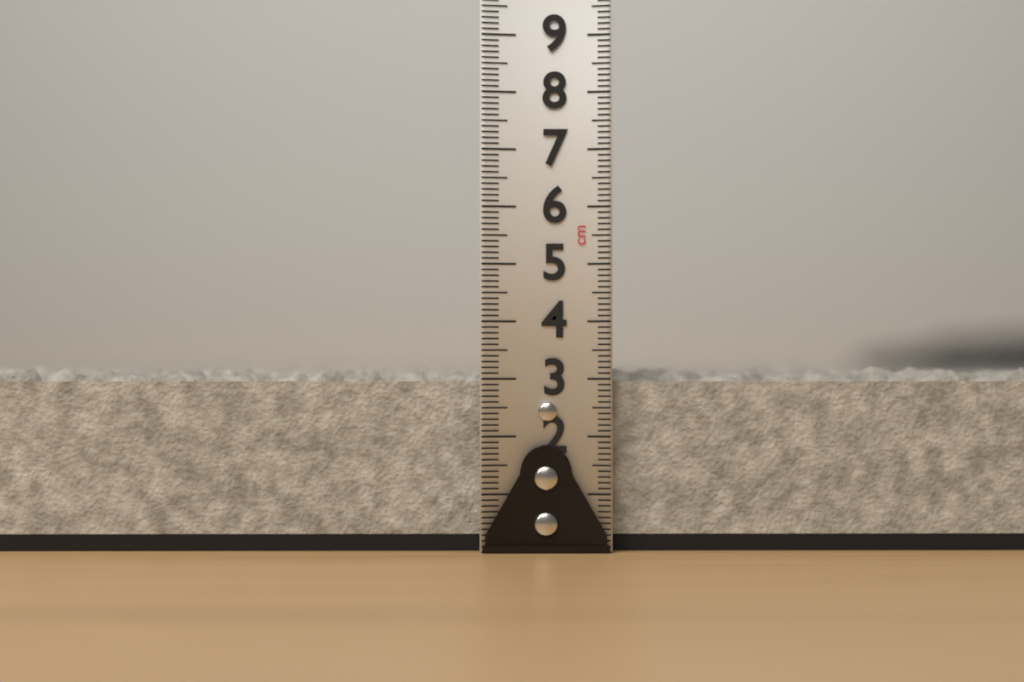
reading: 3.3 cm
